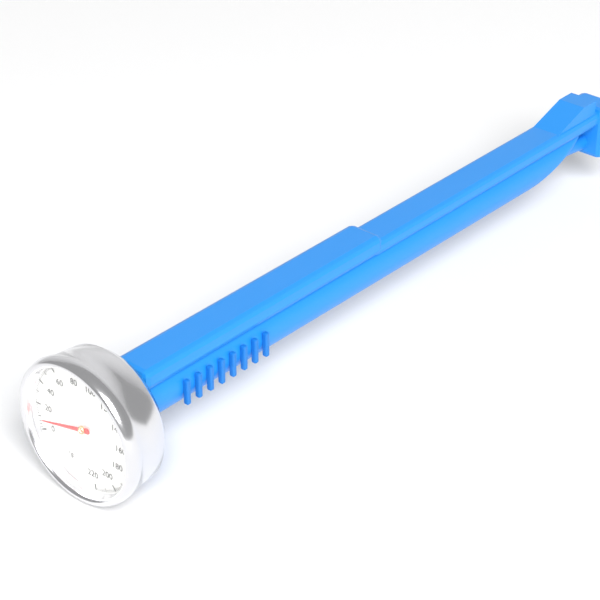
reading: 8 °F
